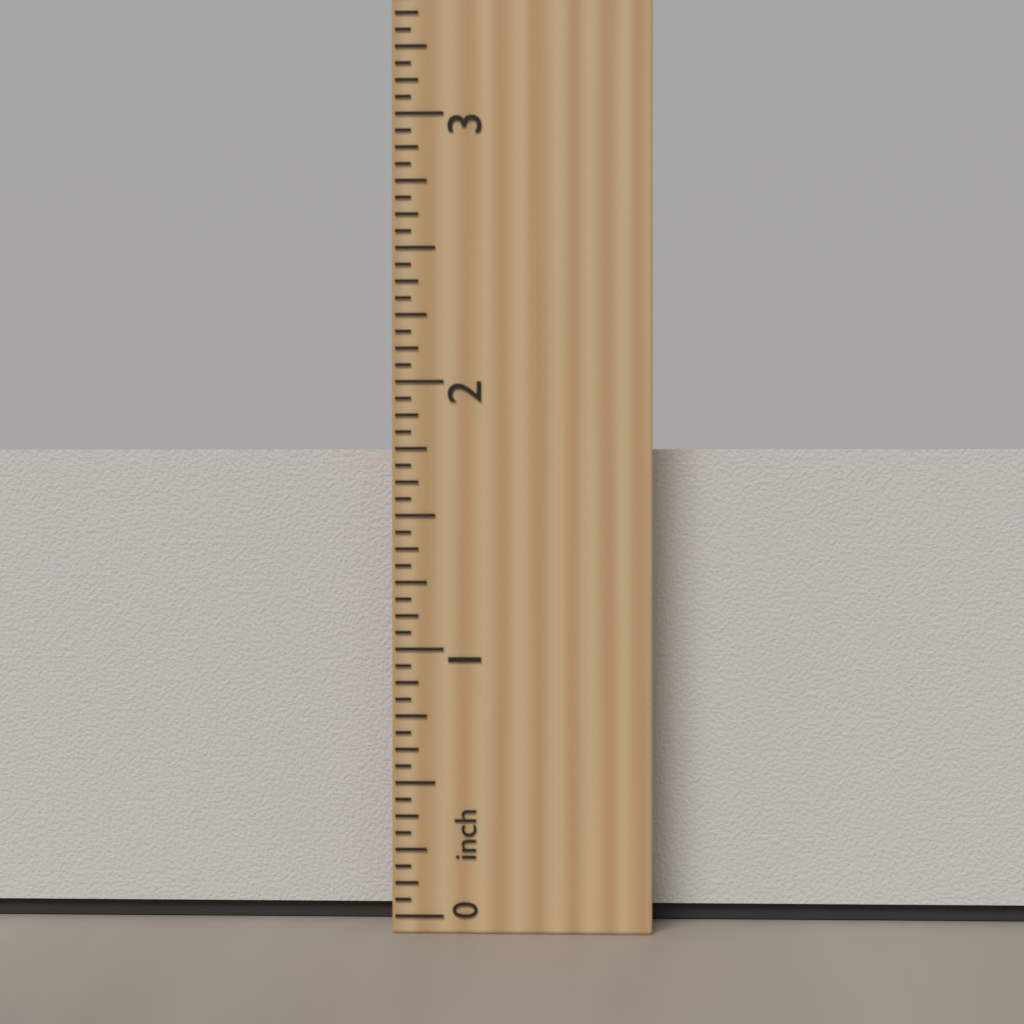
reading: 1.7500 inch
